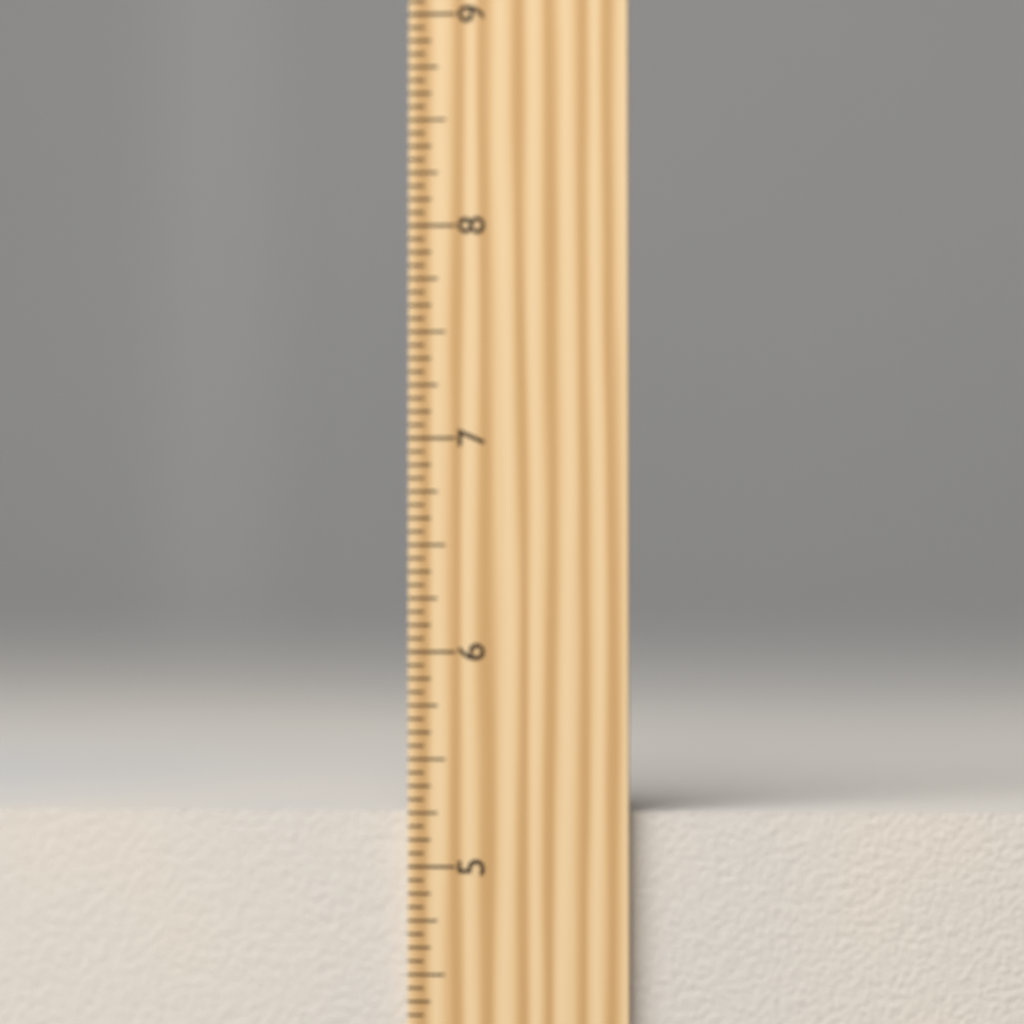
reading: 5.2500 inch
